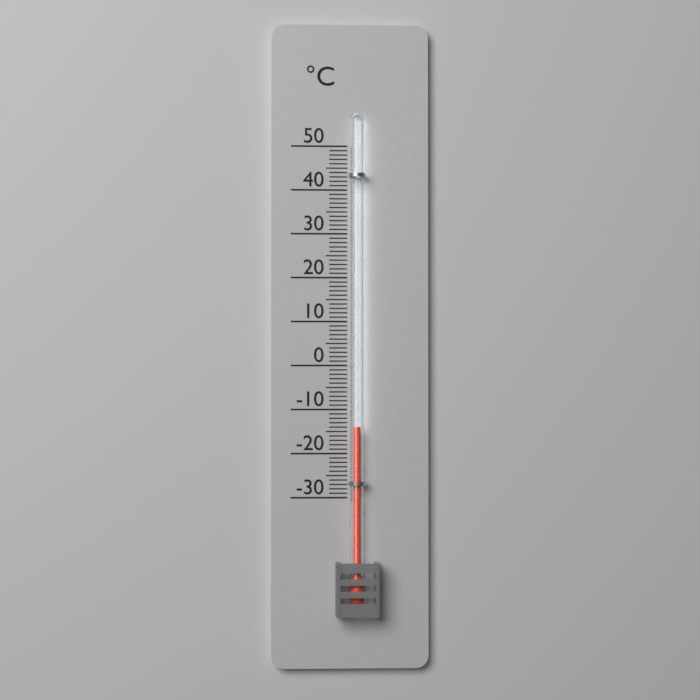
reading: -14 °C
